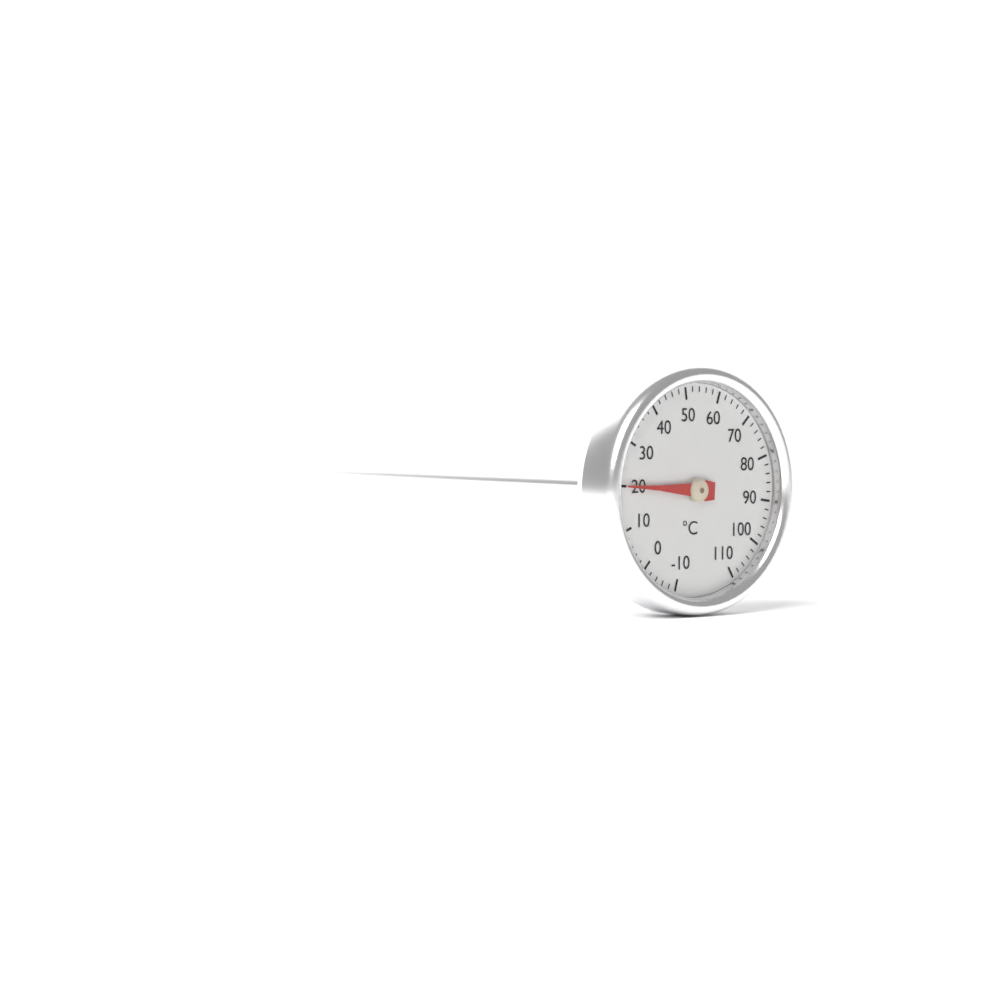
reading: 20 °C
